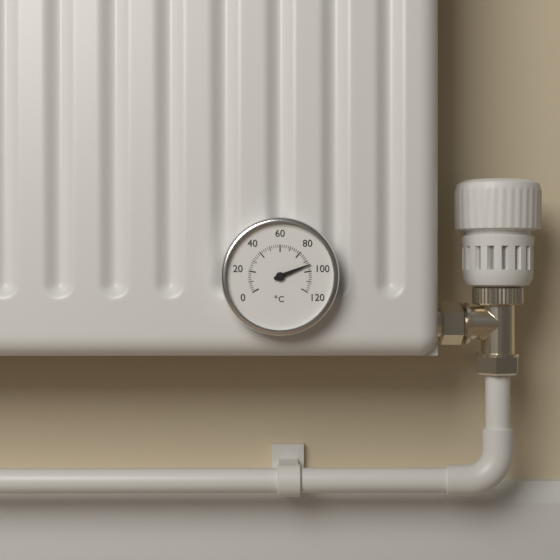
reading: 94 °C
